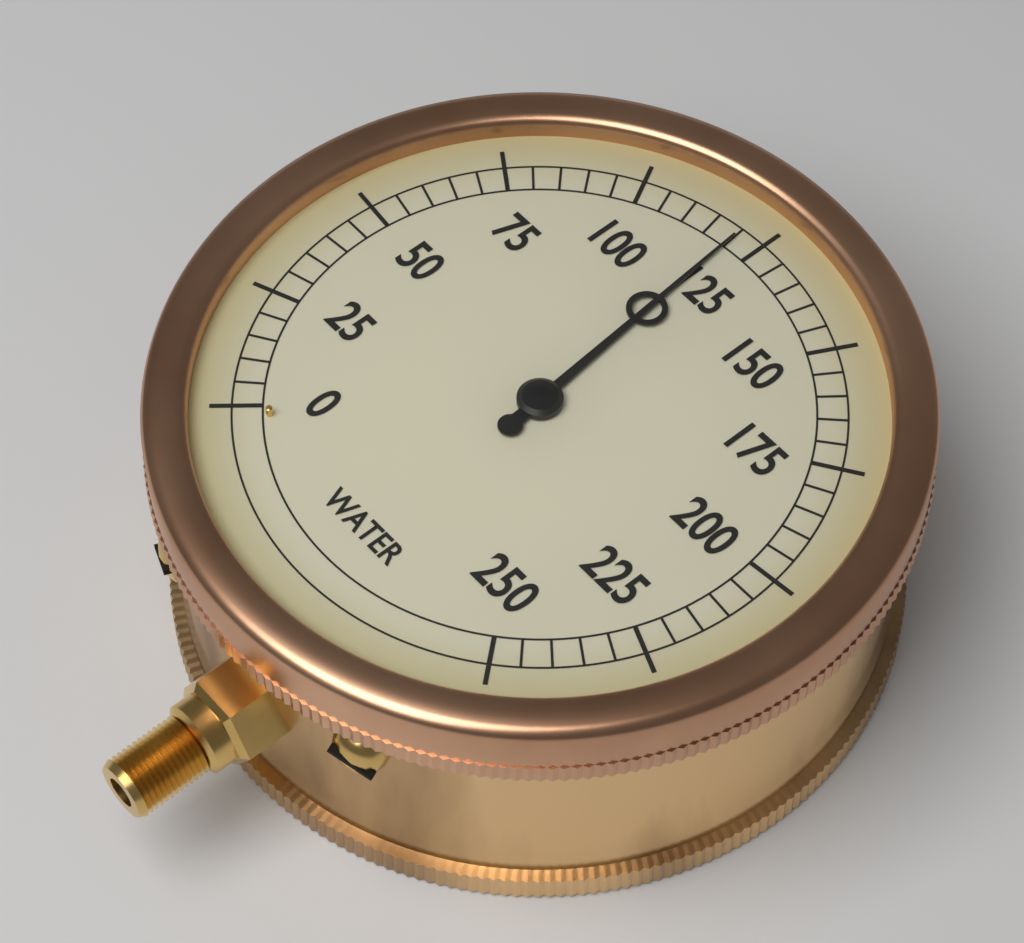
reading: 120 (no unit)
